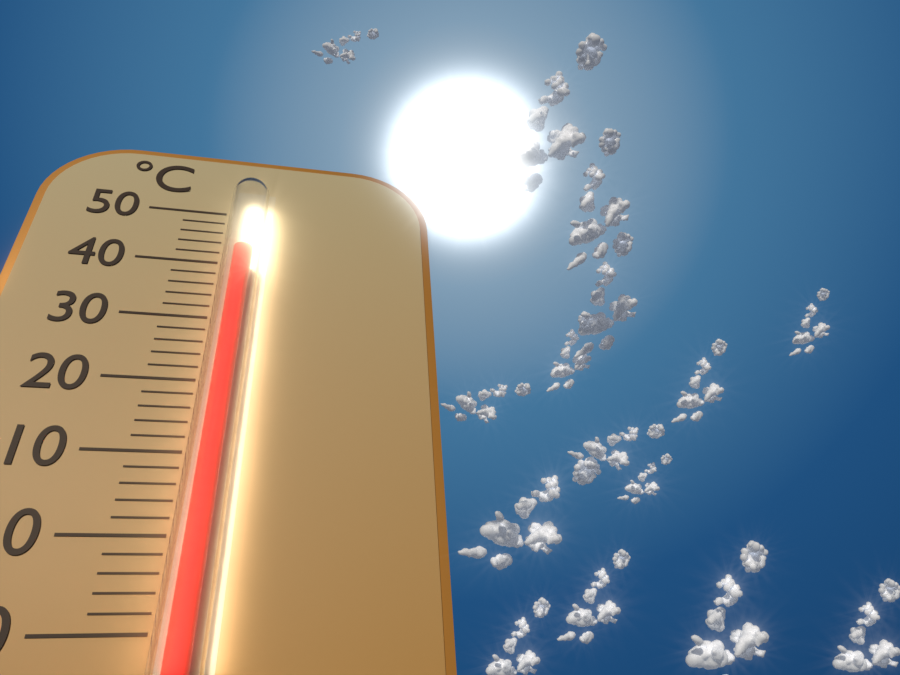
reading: 40 °C
